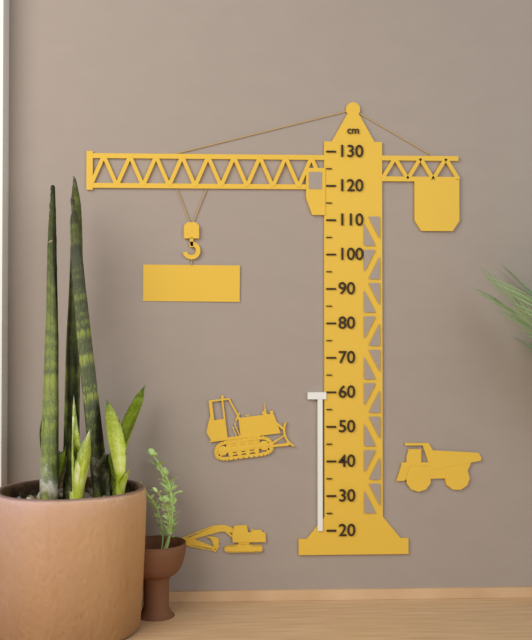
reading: 60 cm
